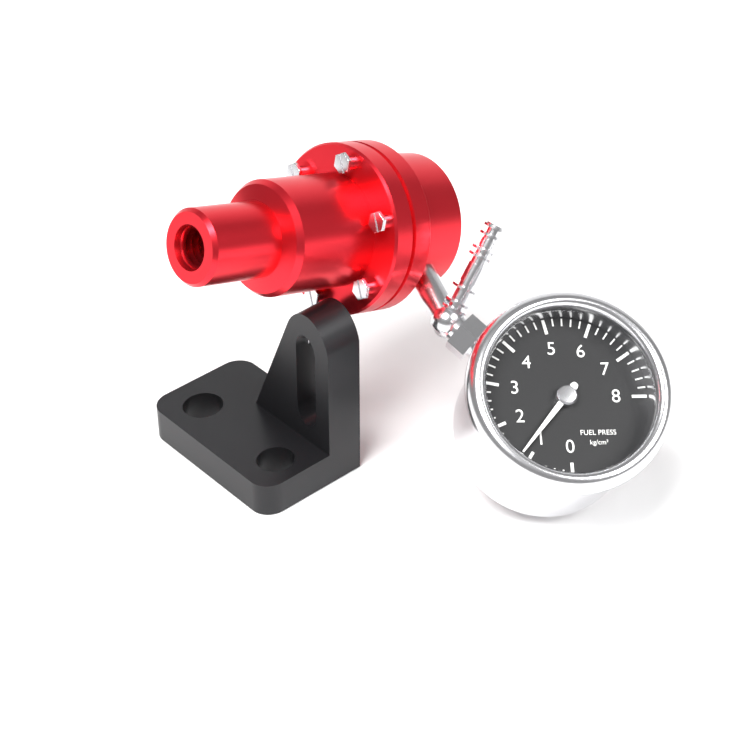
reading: 1.2 kg/cm²
